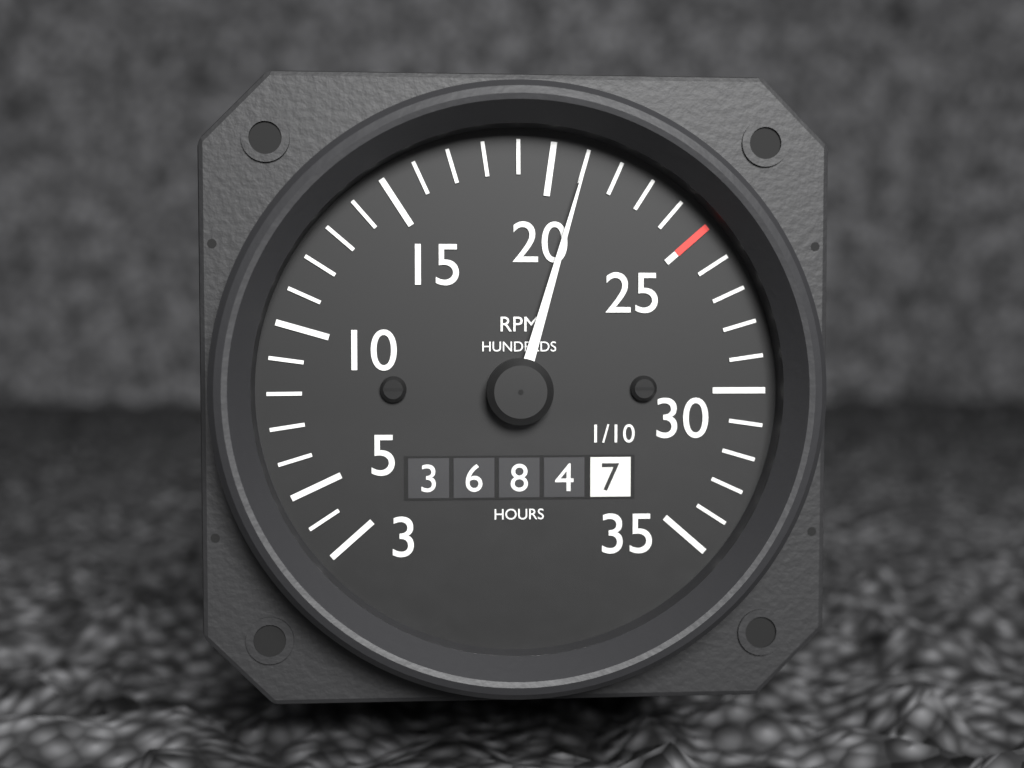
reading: 2100 RPM
